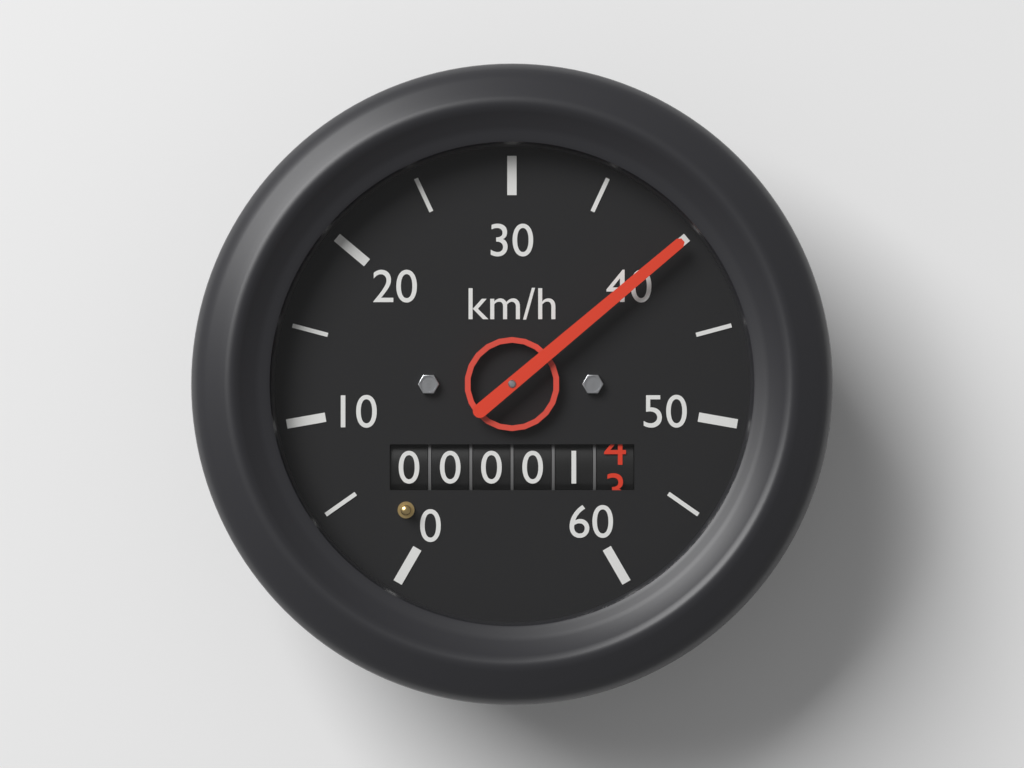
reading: 40 km/h
